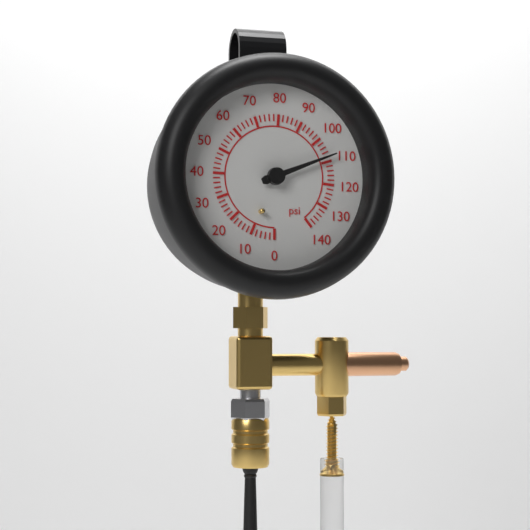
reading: 108 psi
